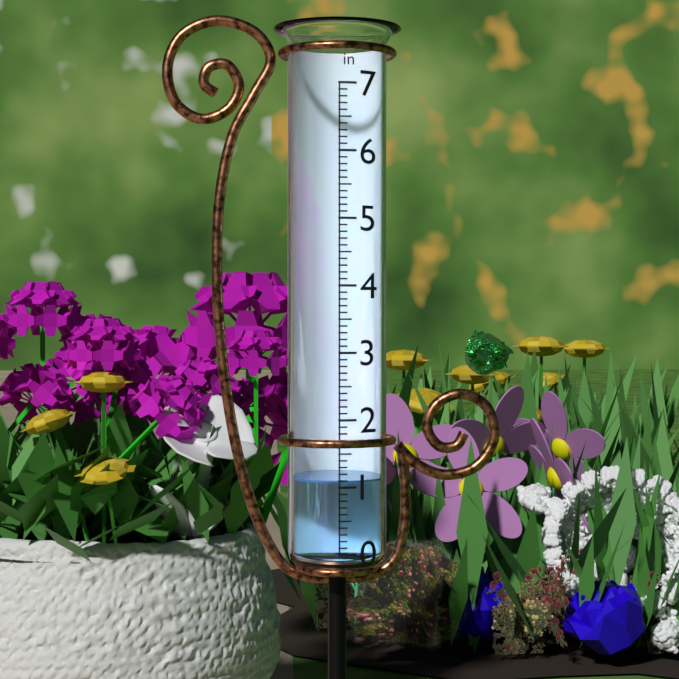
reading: 1.1 in
